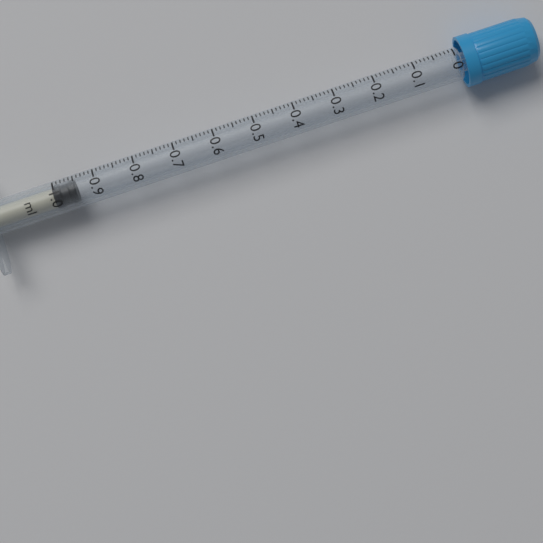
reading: 0.95 ml
